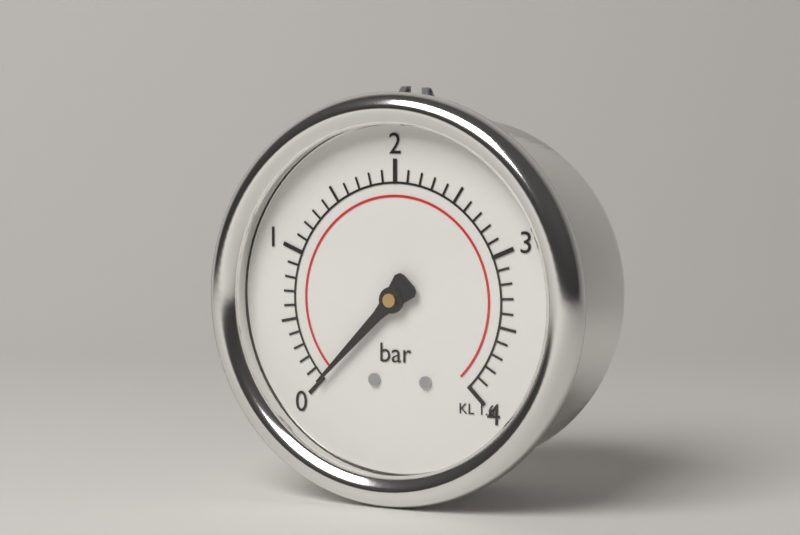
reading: 0.0 bar
